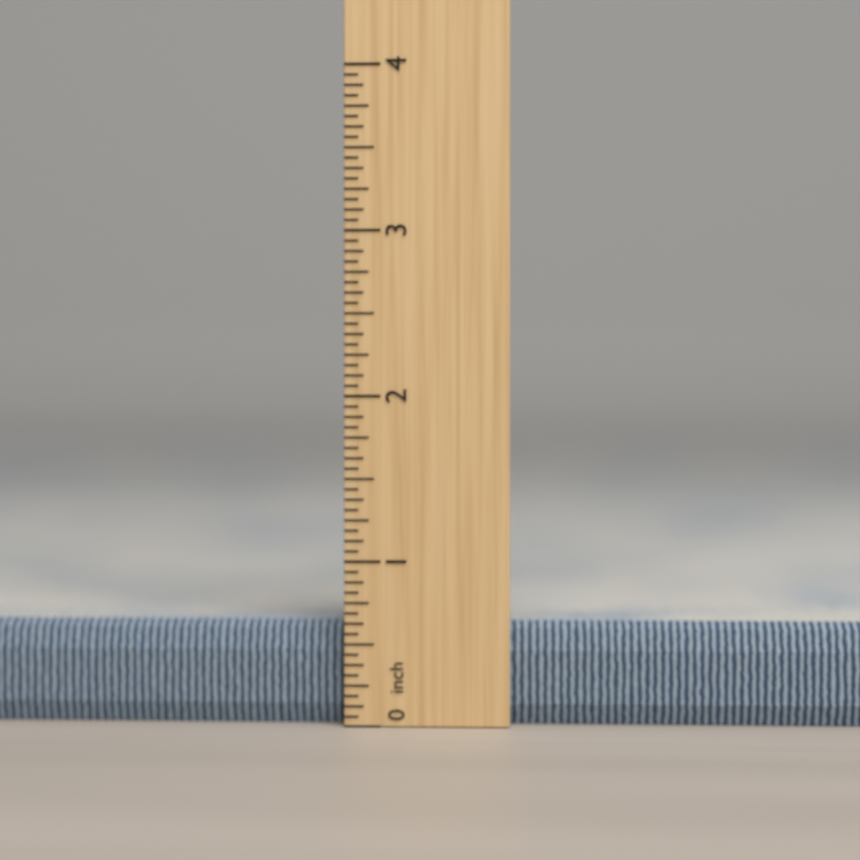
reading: 0.6250 inch
